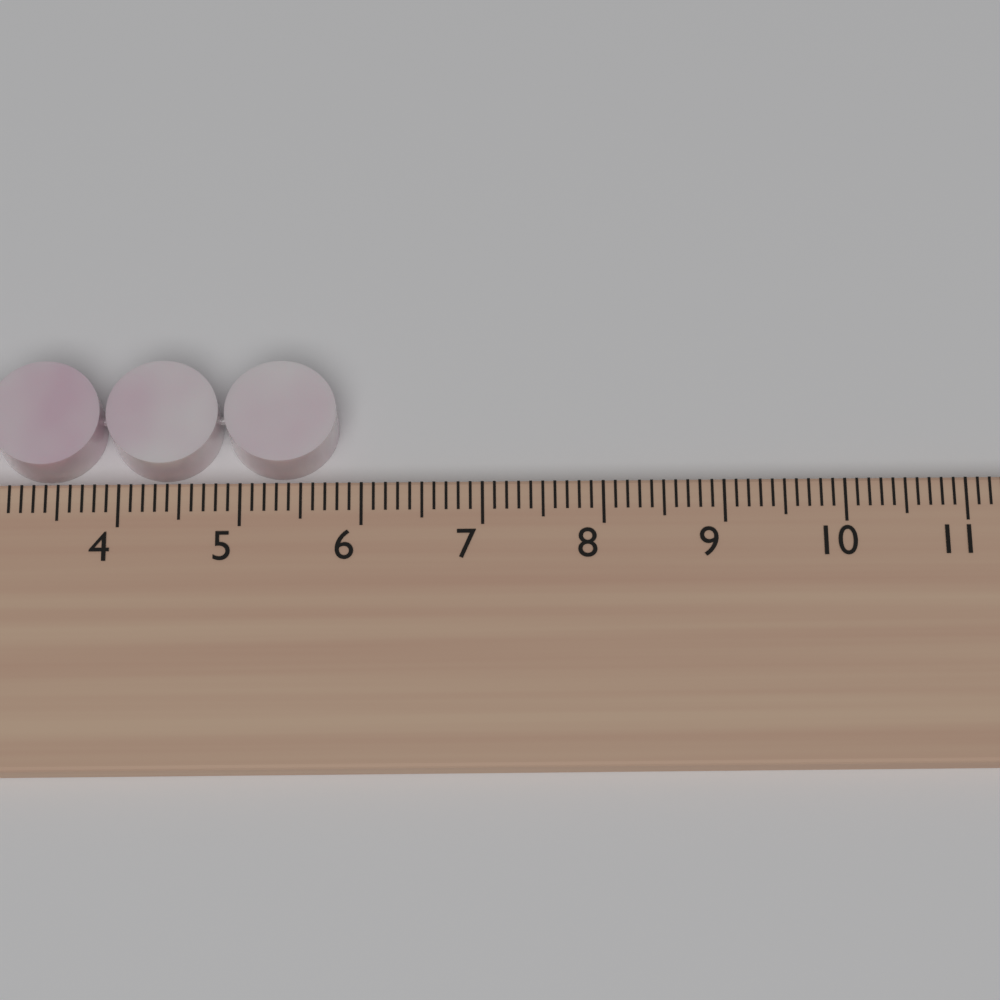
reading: 5.8 cm
